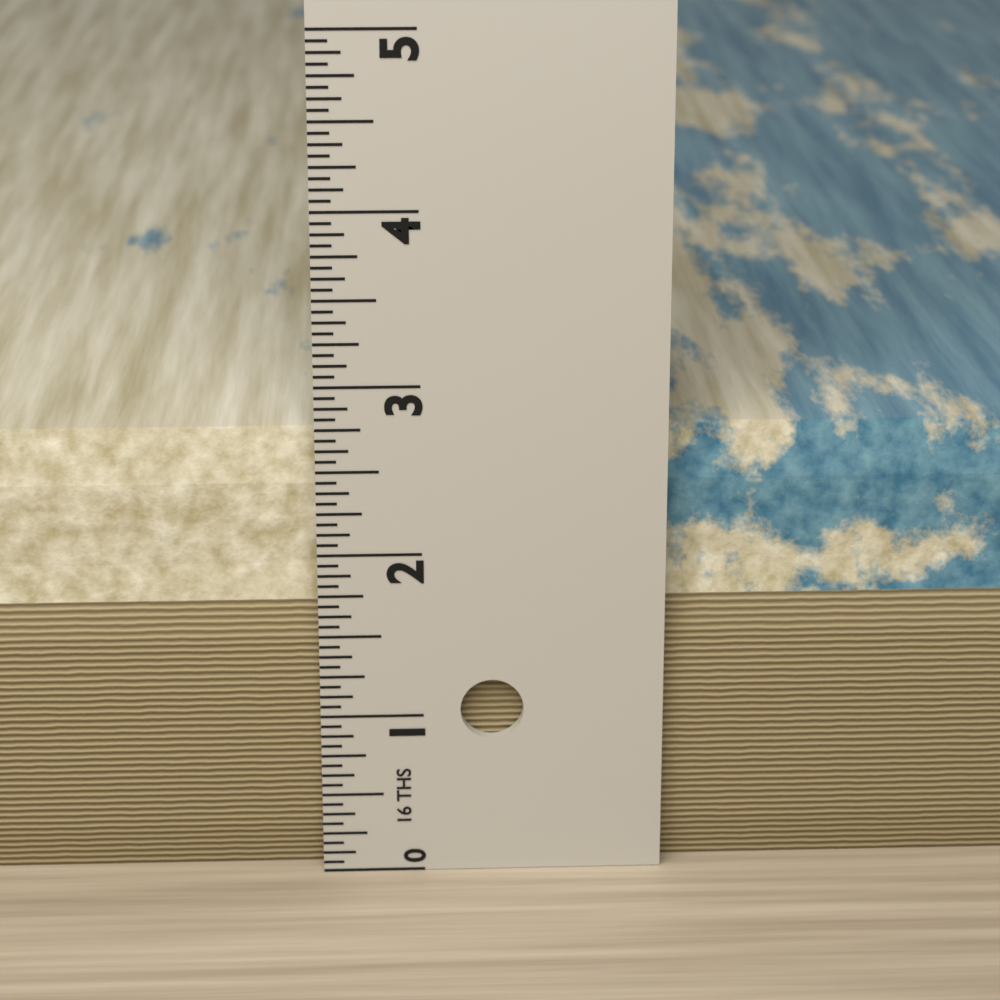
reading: 2.6875 in
